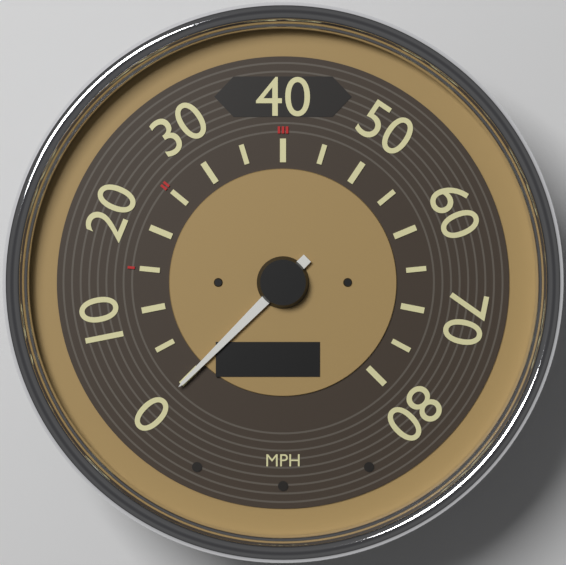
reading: 0 mph
